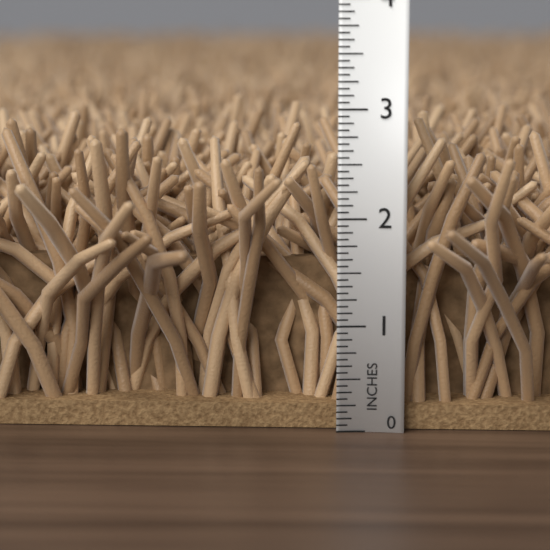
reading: 2.8750 in
